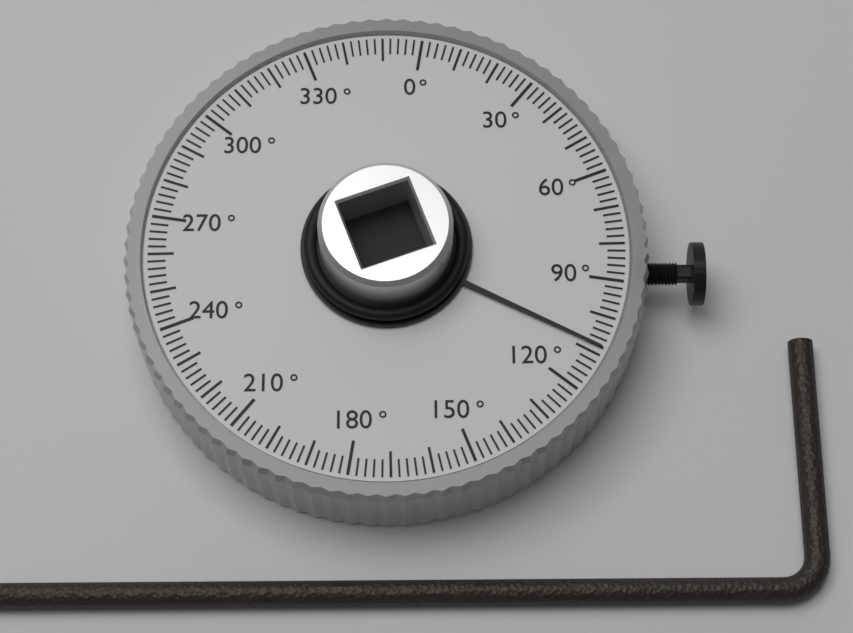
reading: 108 °
